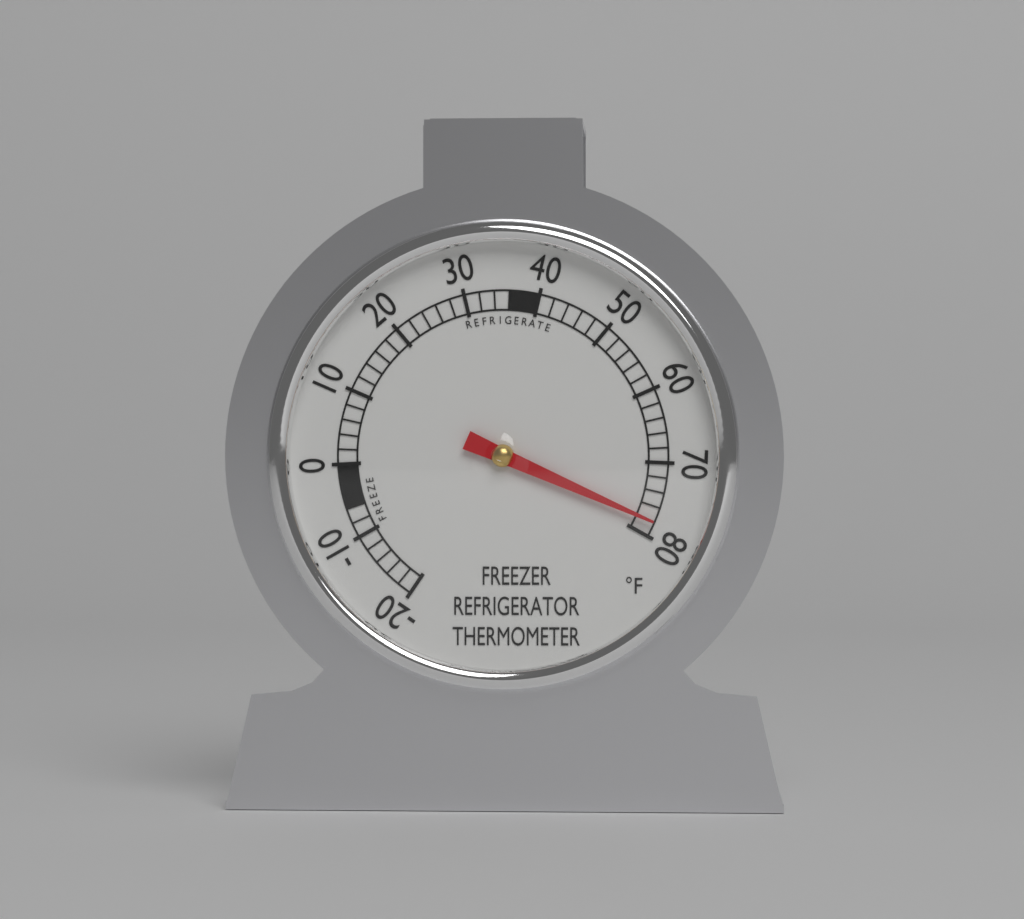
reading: 78 °F
